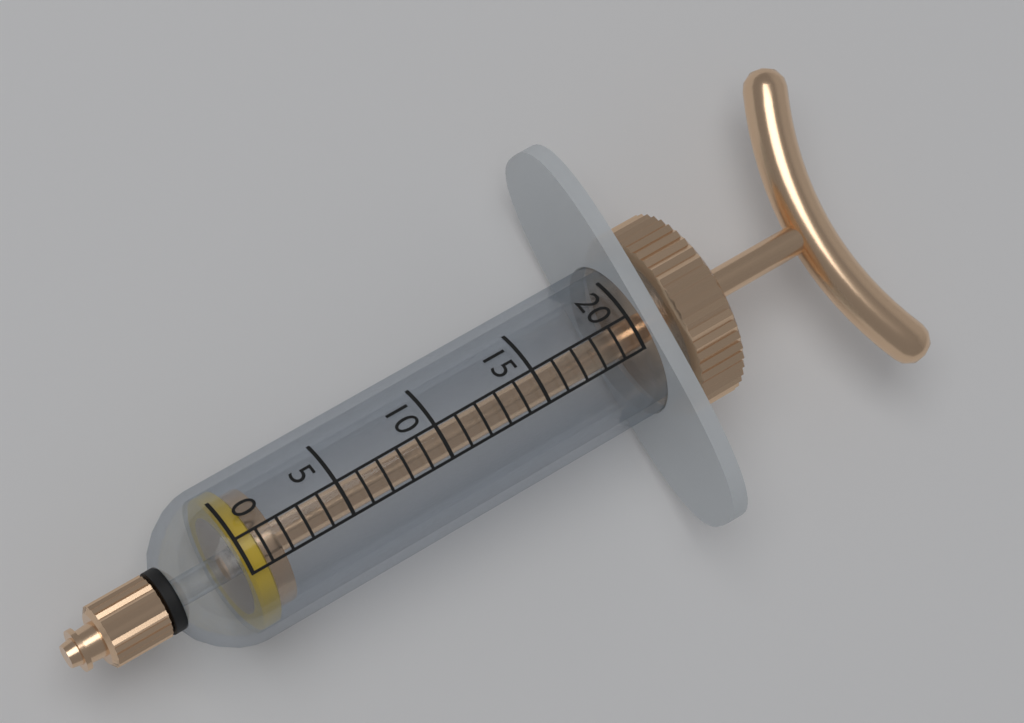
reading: 0 (no unit)
